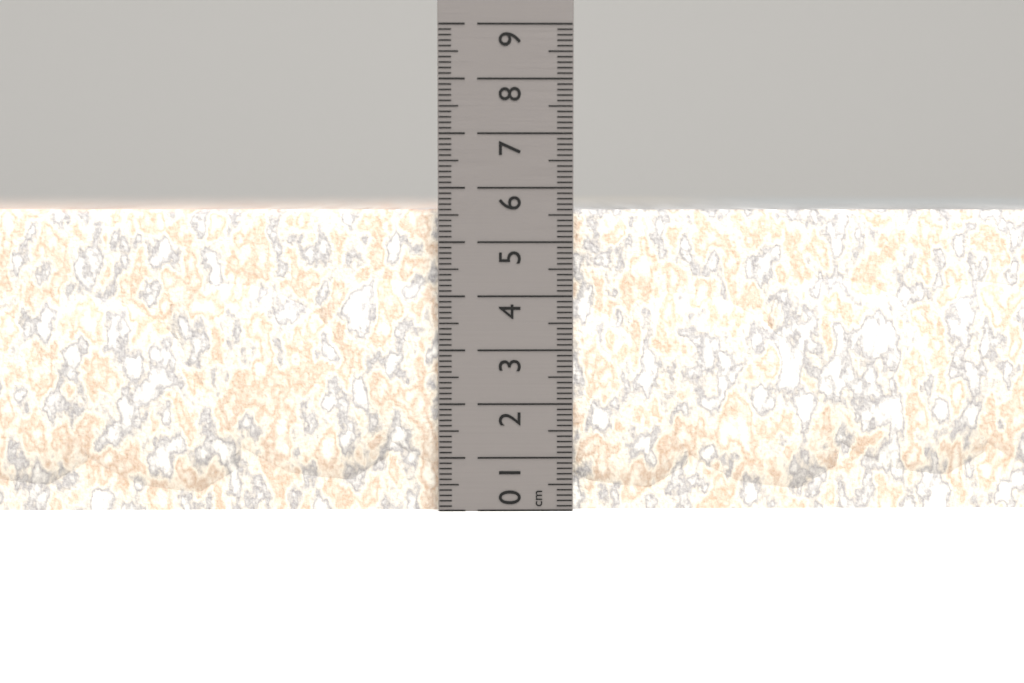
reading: 5.6 cm
